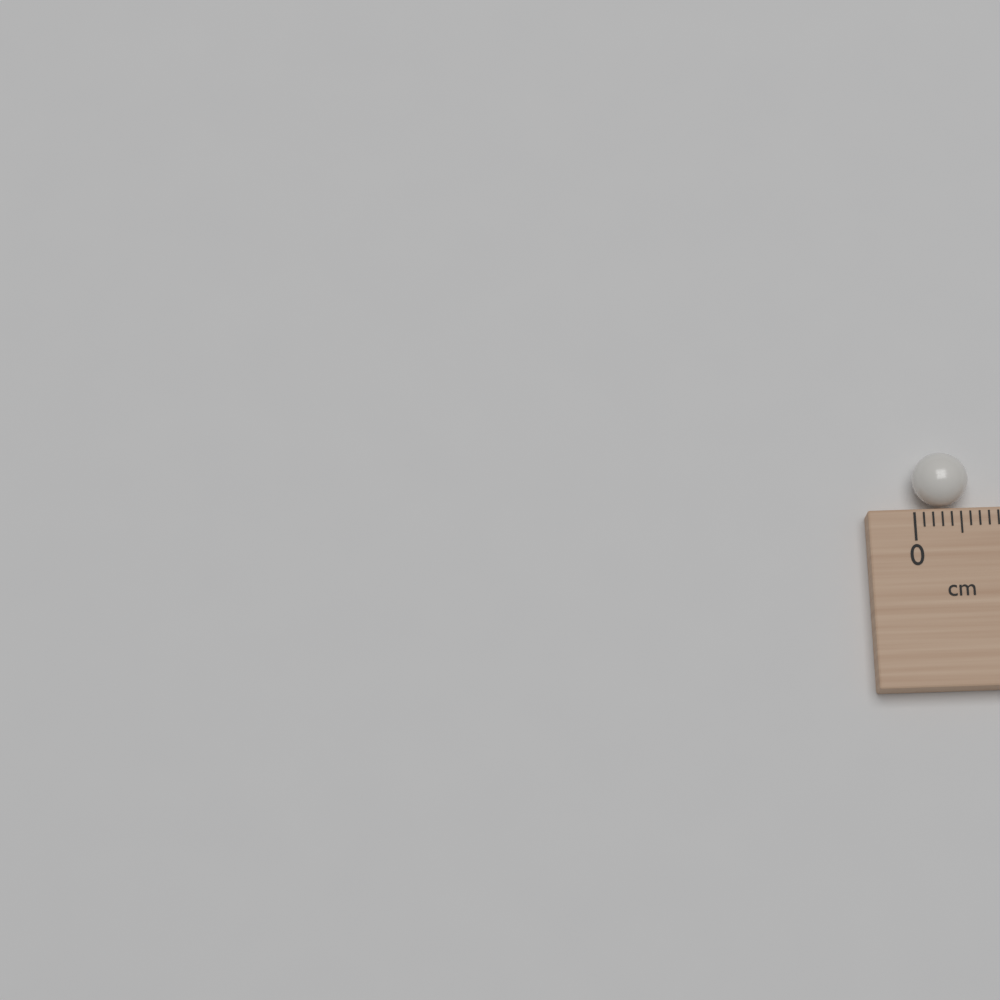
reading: 0.6 cm
